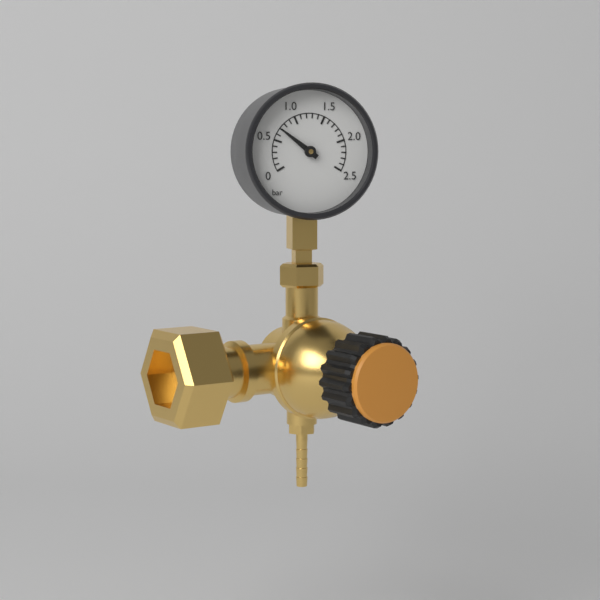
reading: 0.7 bar
